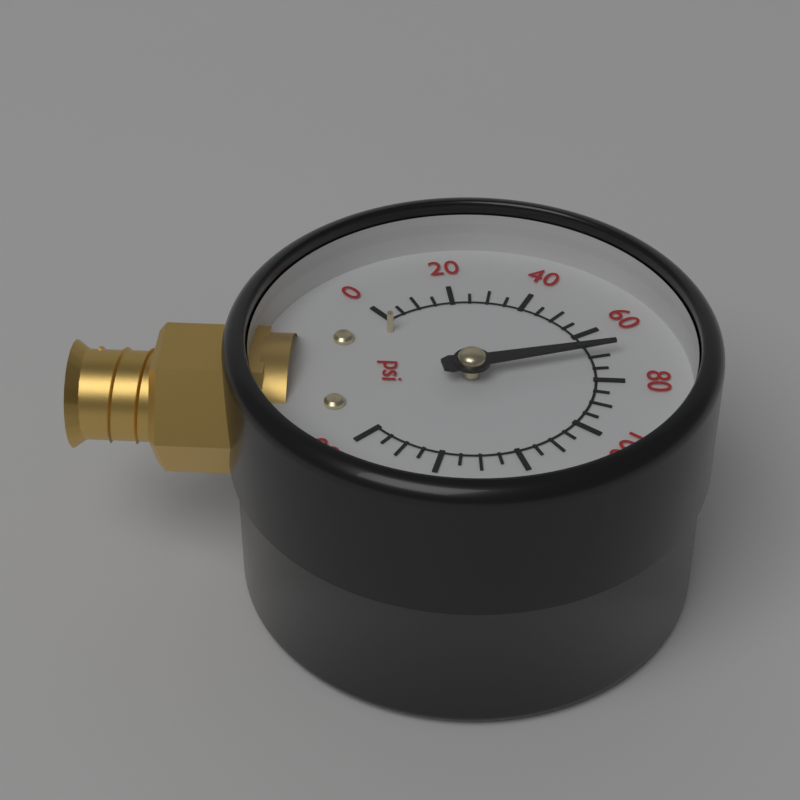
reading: 70 psi
